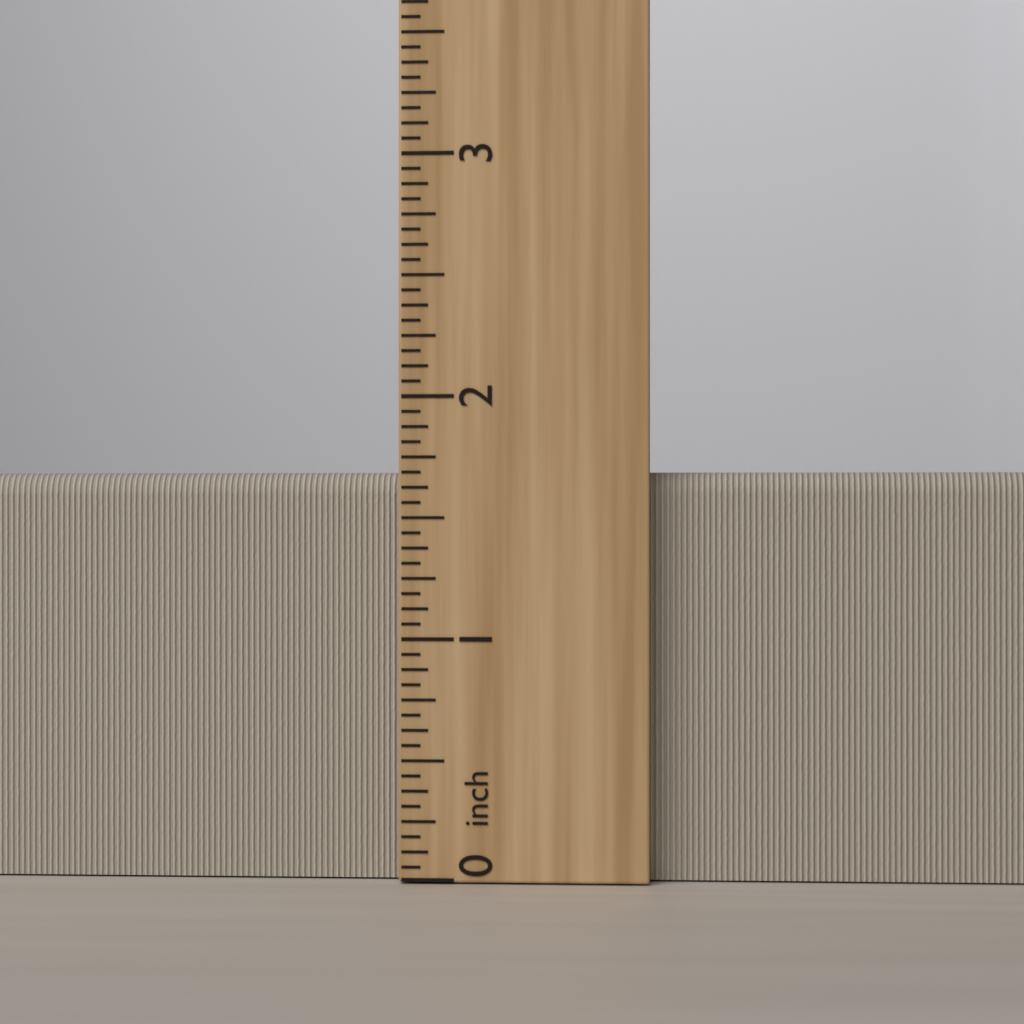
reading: 1.6875 inch
